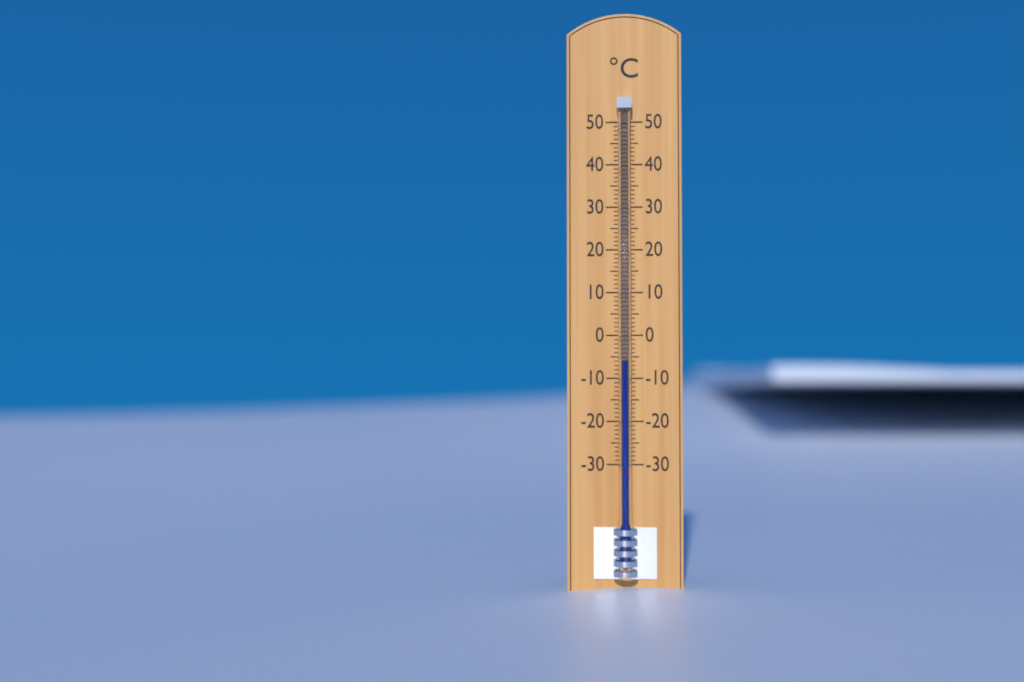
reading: -6 °C
